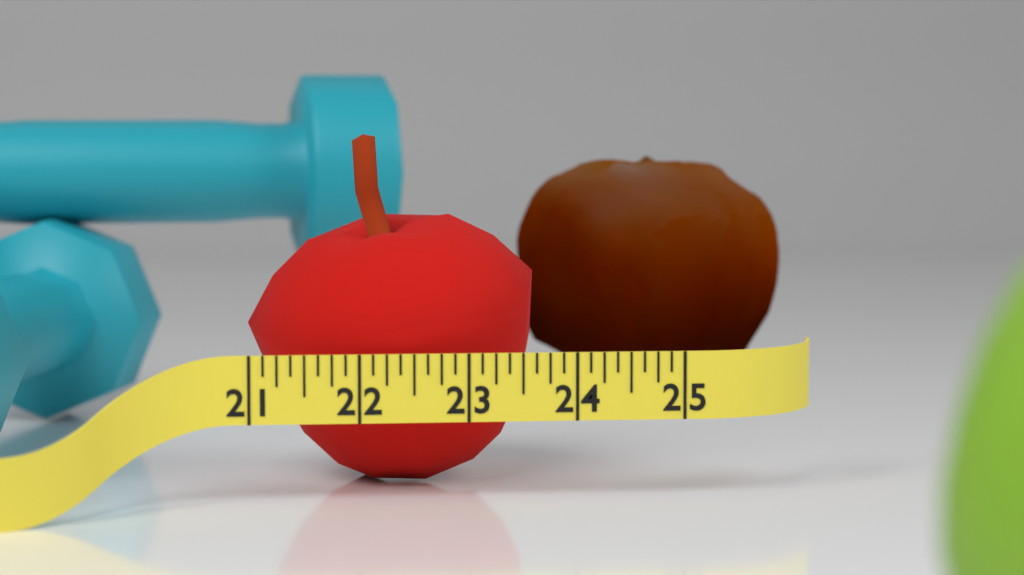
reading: 23.750 (no unit)
